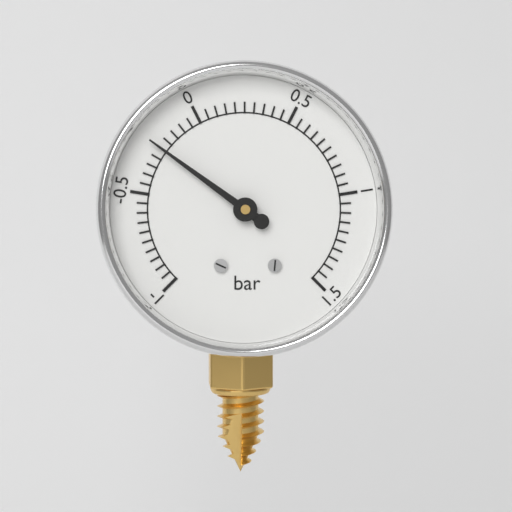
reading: -0.25 bar
